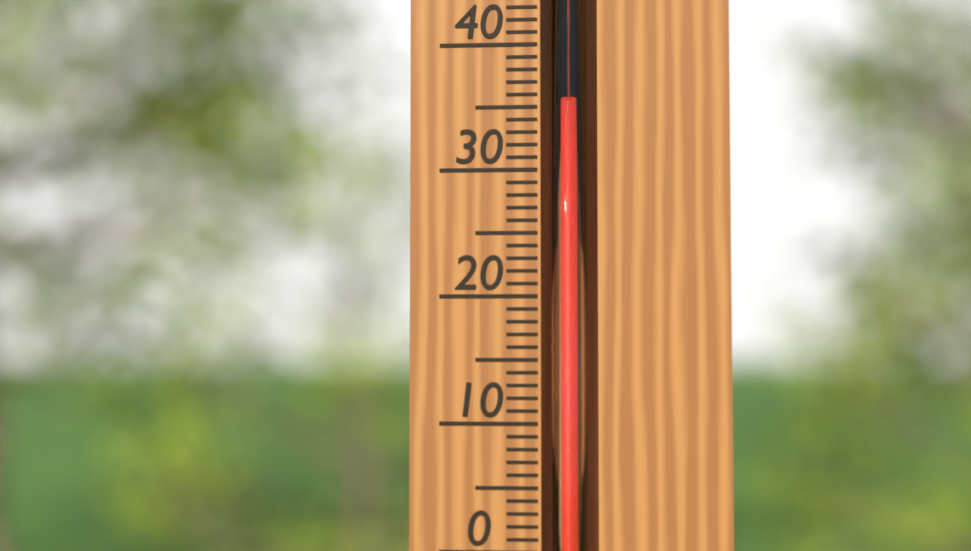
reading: 35 °C
